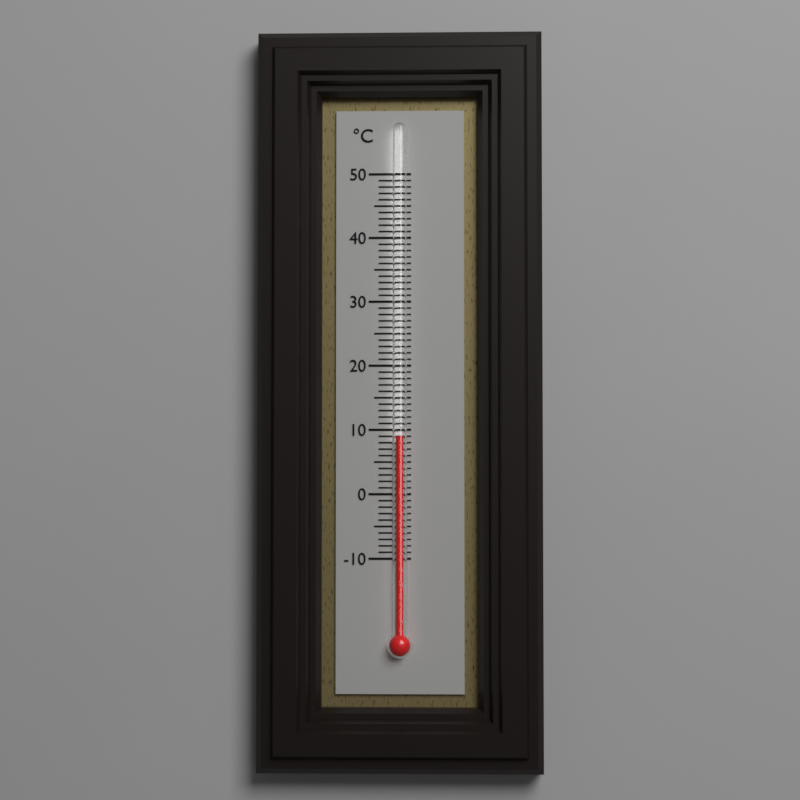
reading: 9 °C
